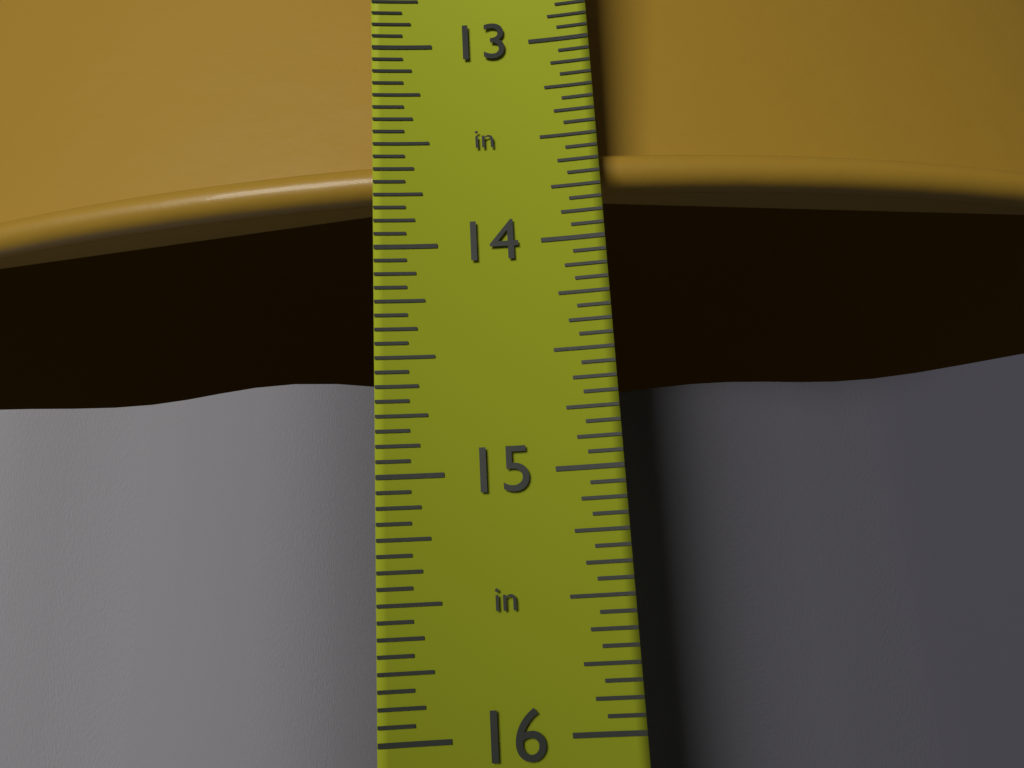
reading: 13.6875 in
